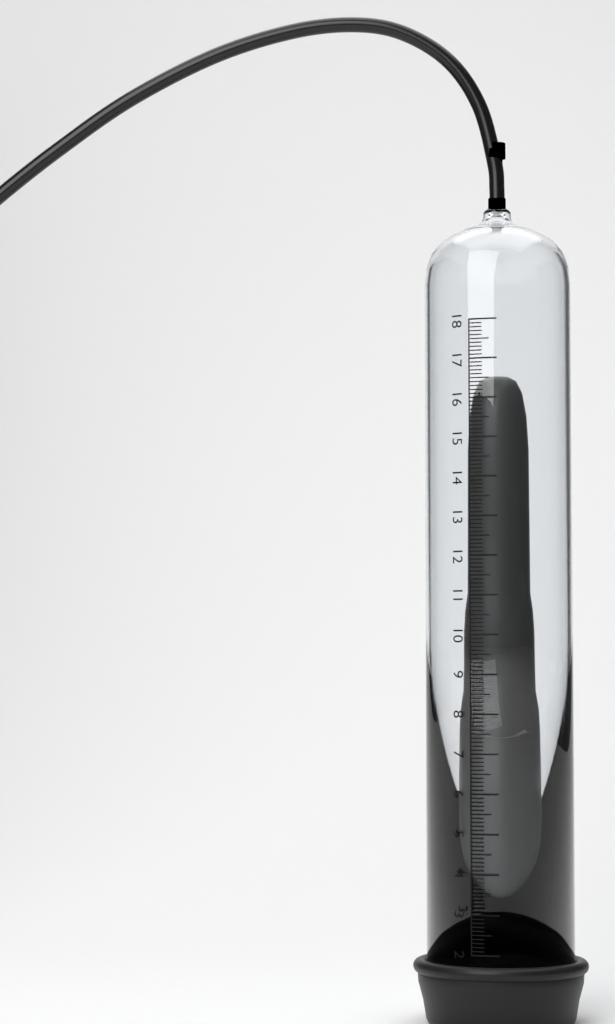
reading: 16.7 (no unit)
